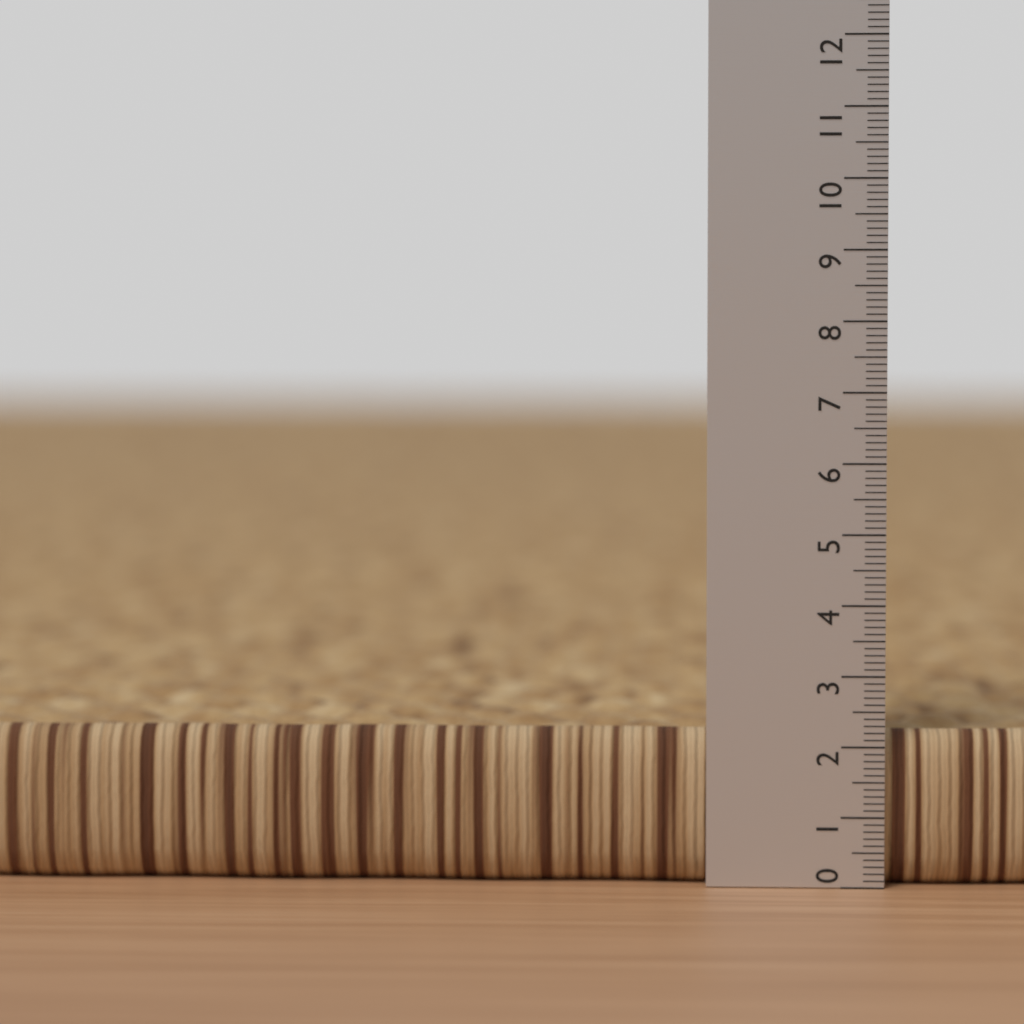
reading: 2.2 (no unit)
